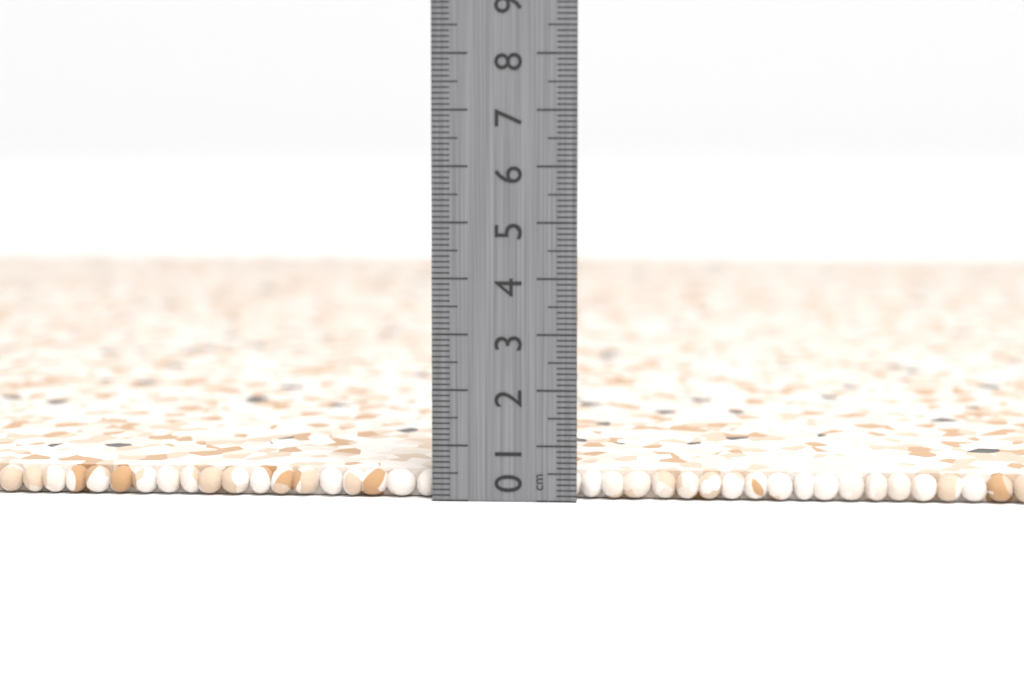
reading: 0.5 cm
